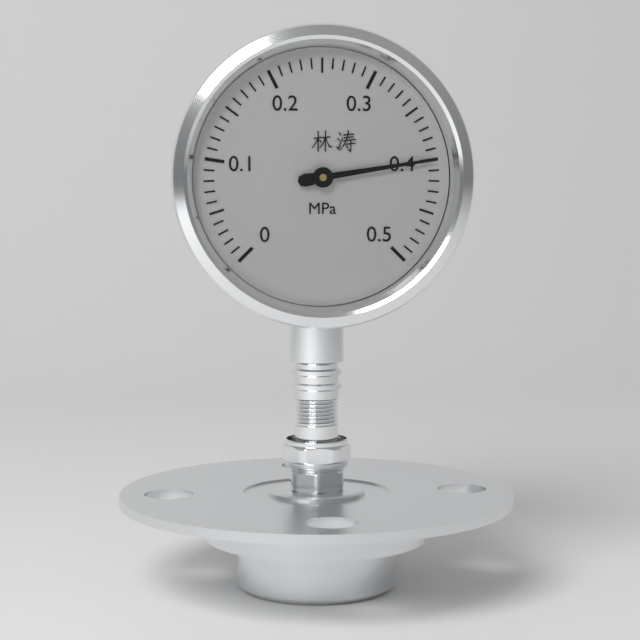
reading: 0.40 MPa
